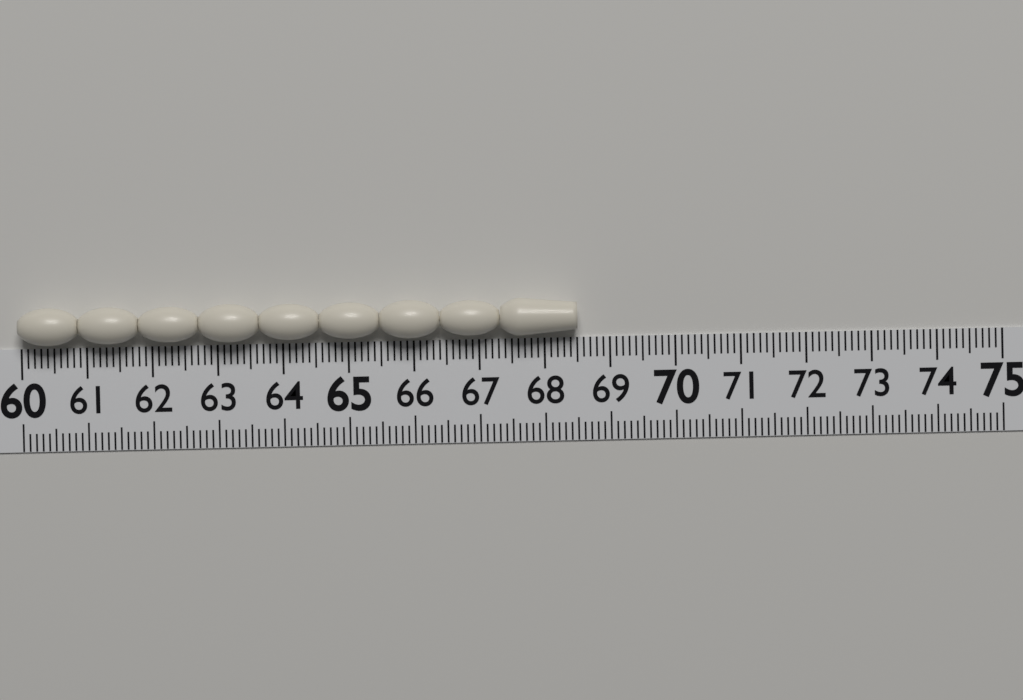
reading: 68.5 (no unit)
